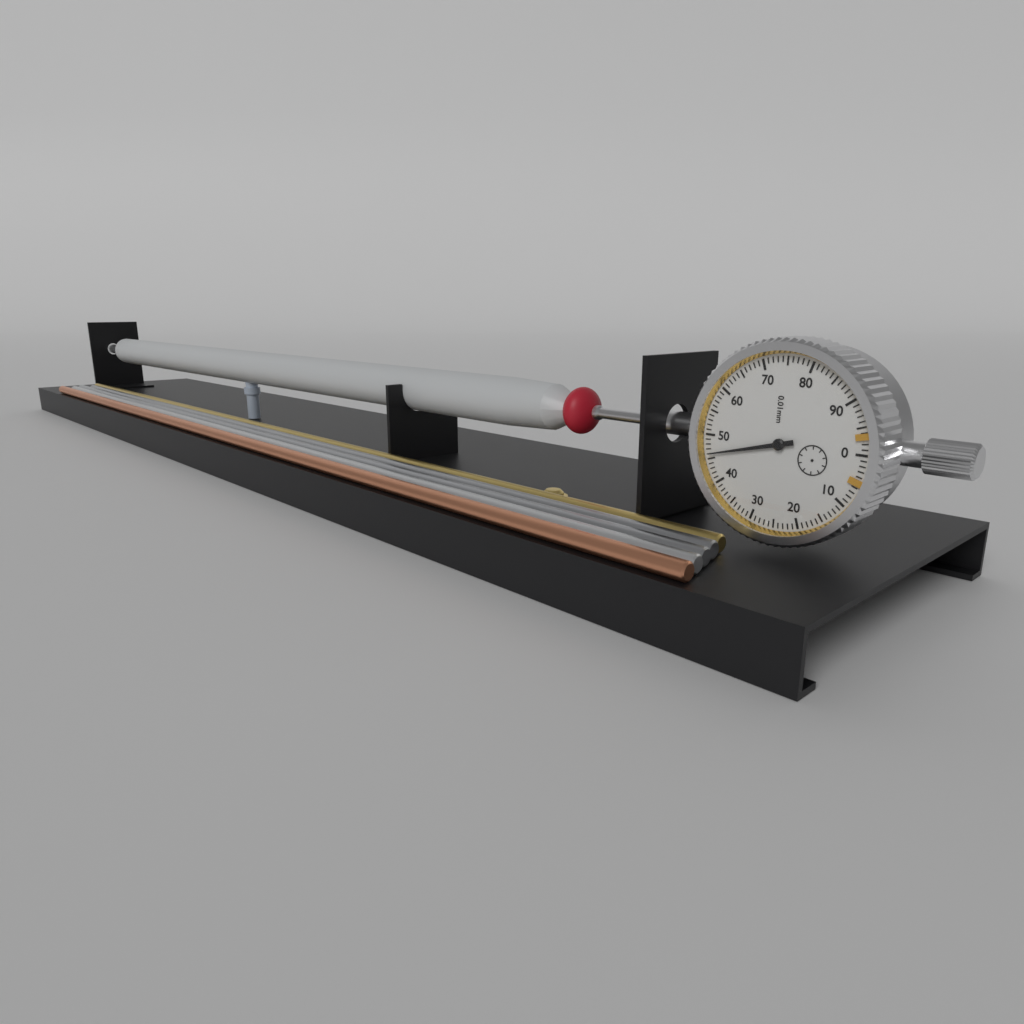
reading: 0.46 mm
